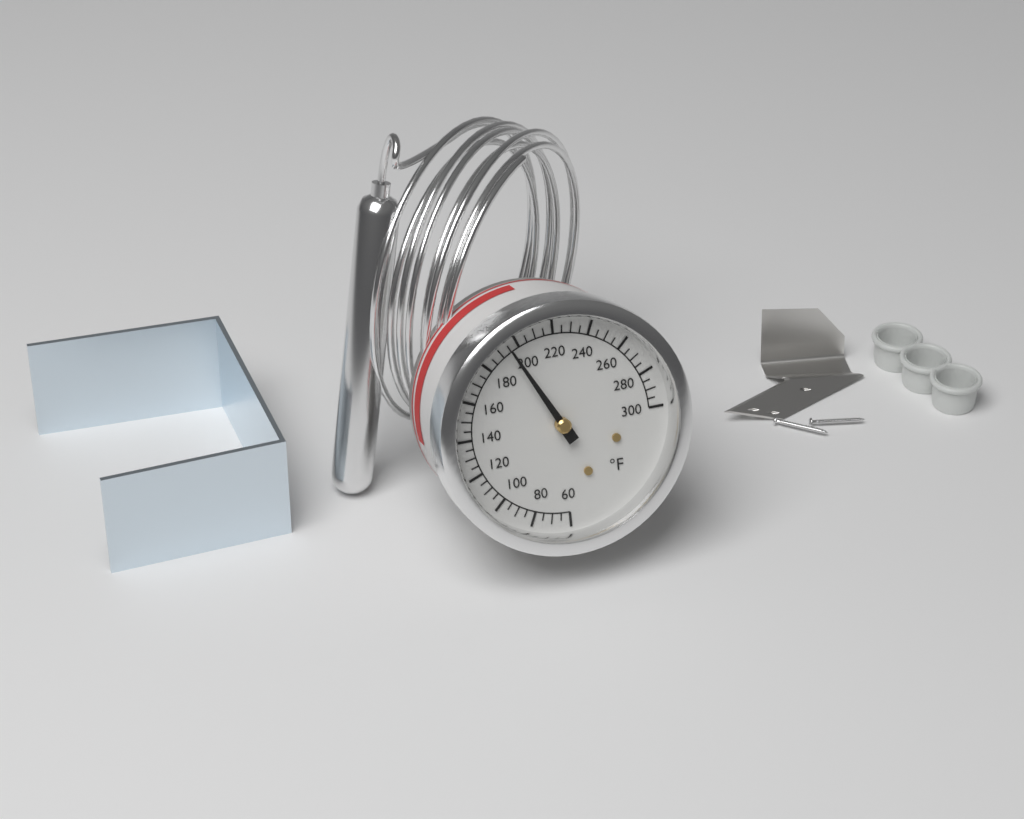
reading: 195 °F
